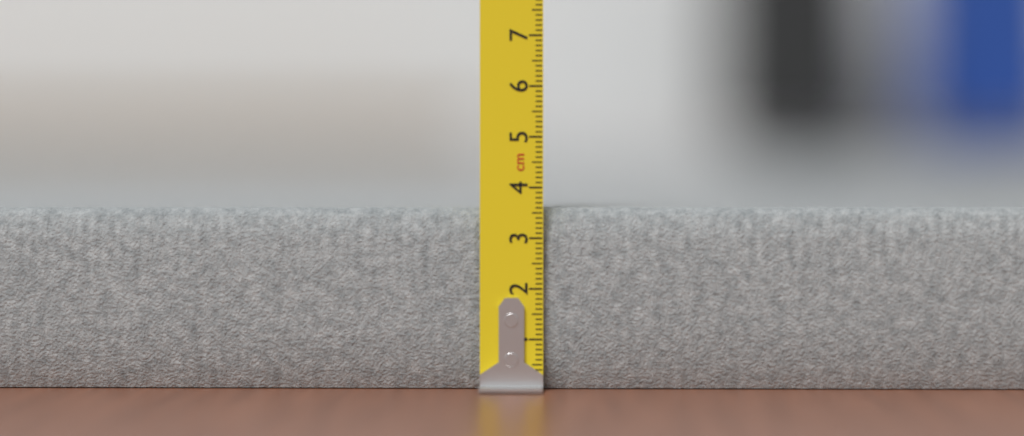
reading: 3.6 cm
